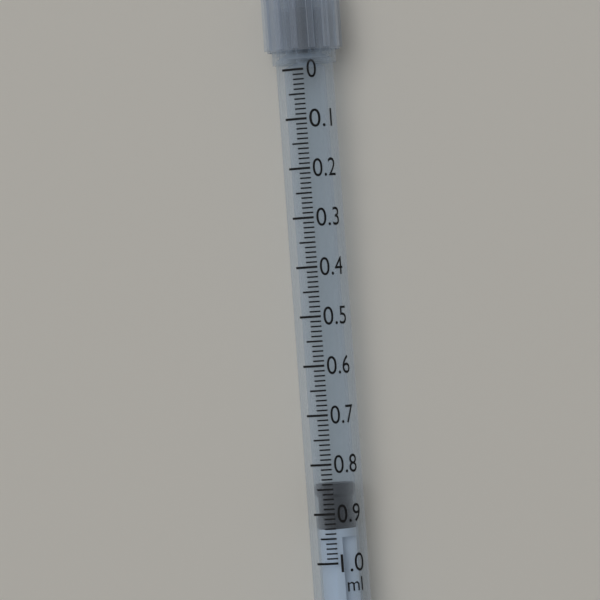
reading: 0.84 ml
